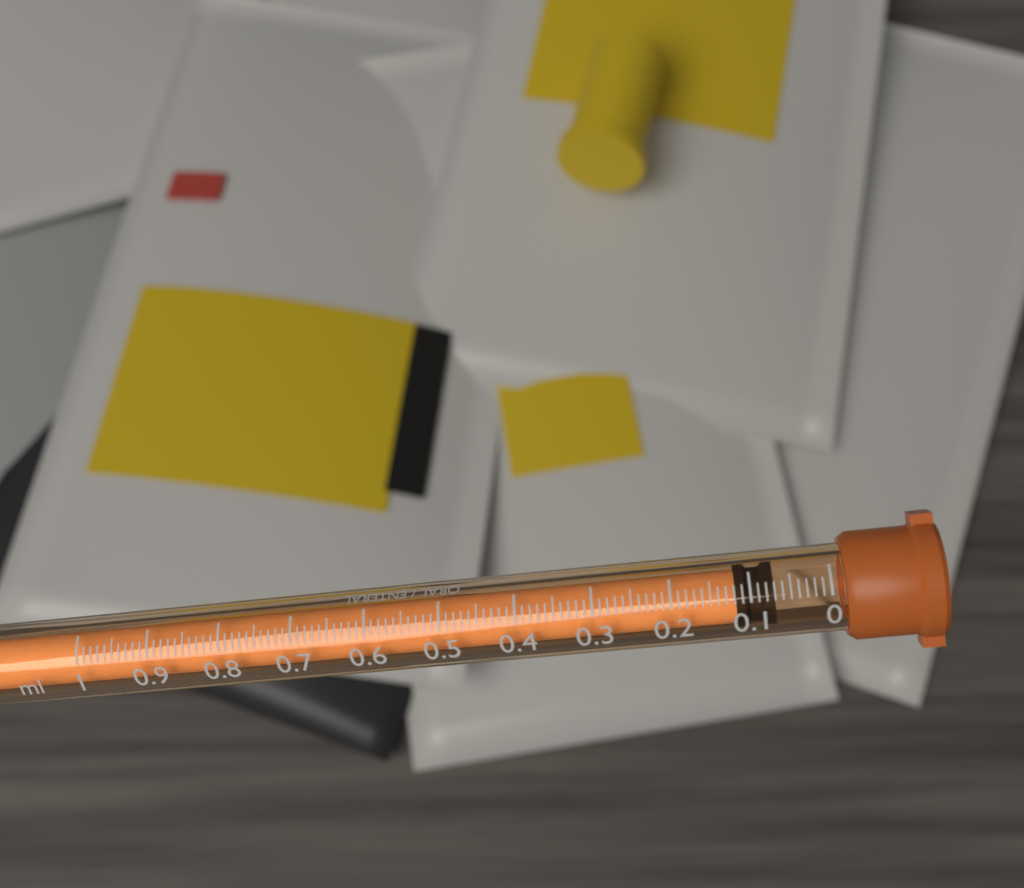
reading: 0.07 ml
